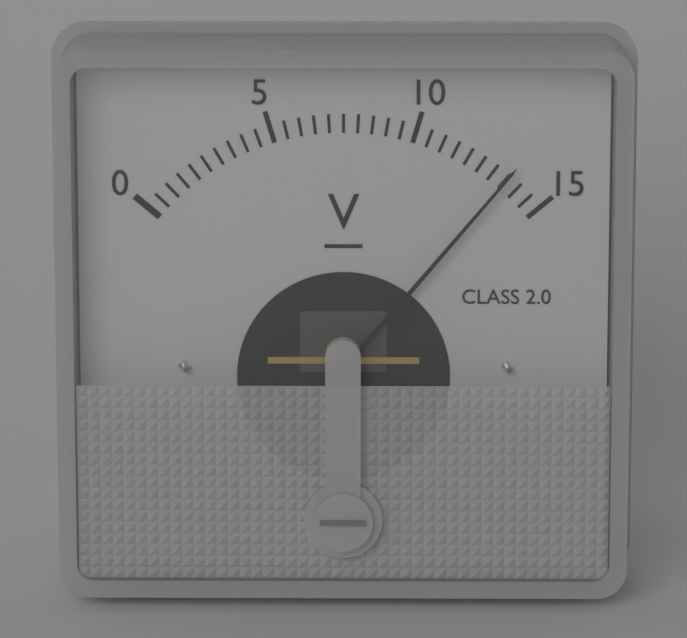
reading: 13.5 V
